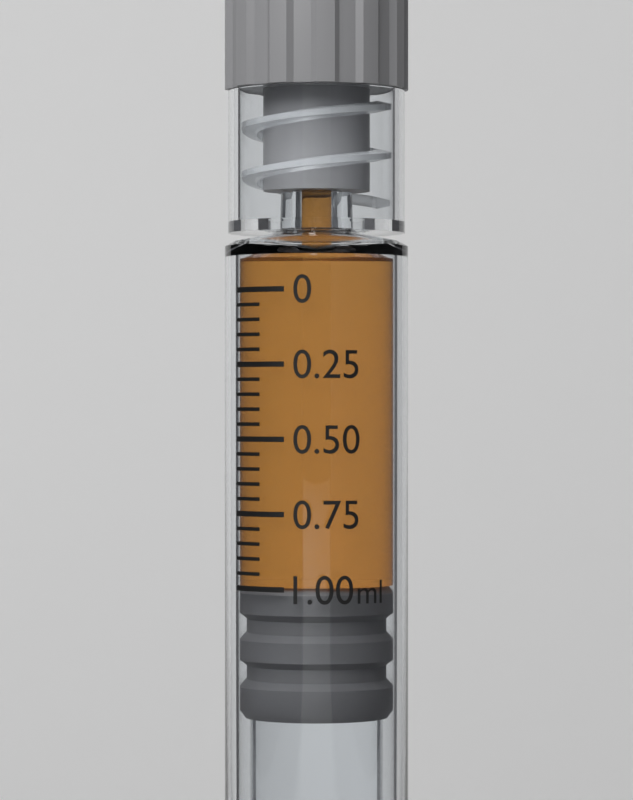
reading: 1.00 ml
